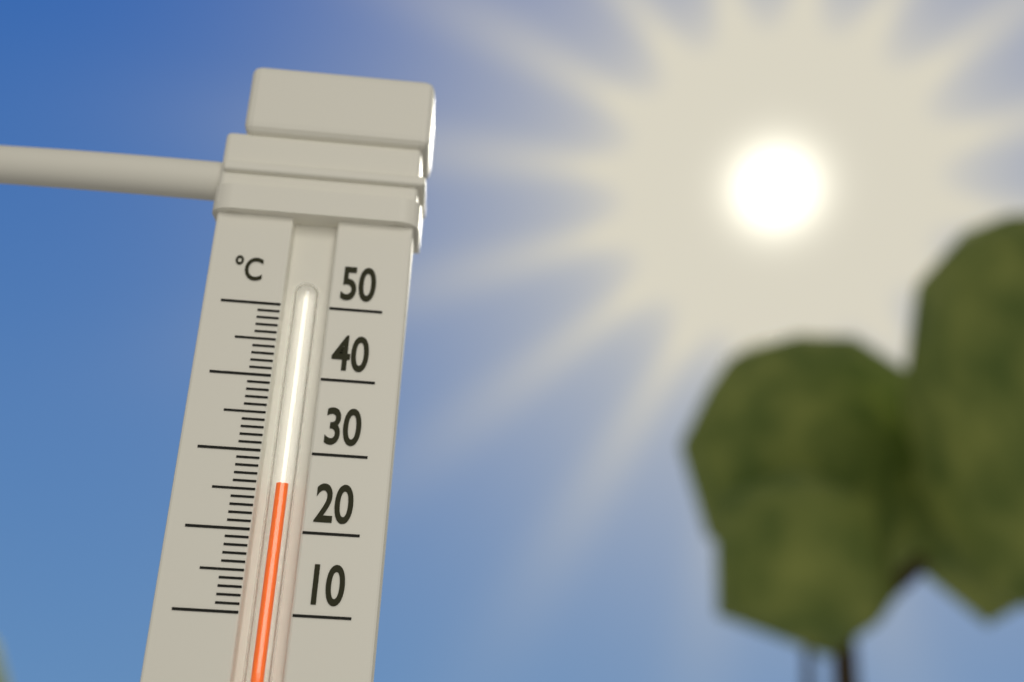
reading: 26 °C
